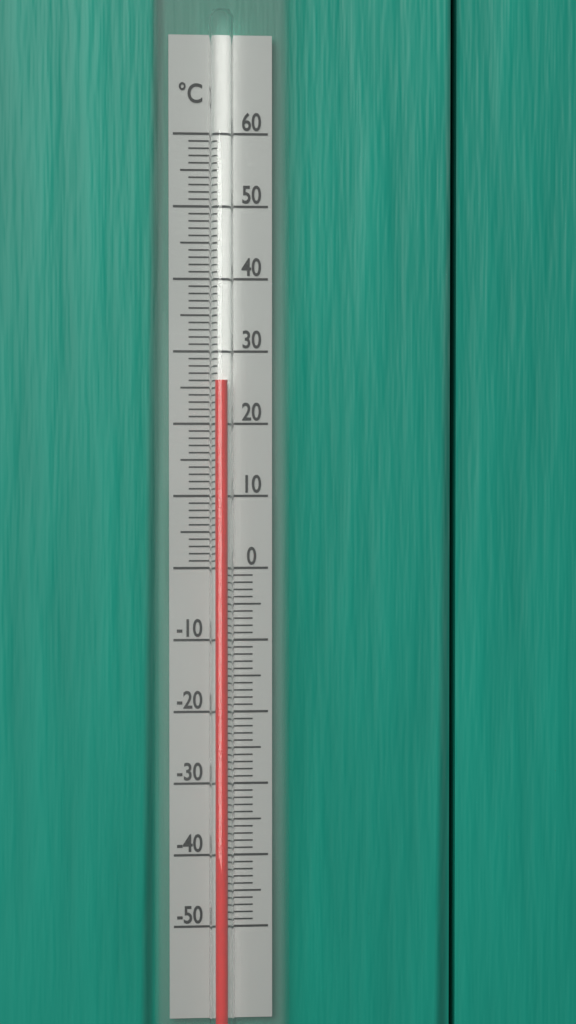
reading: 26 °C
